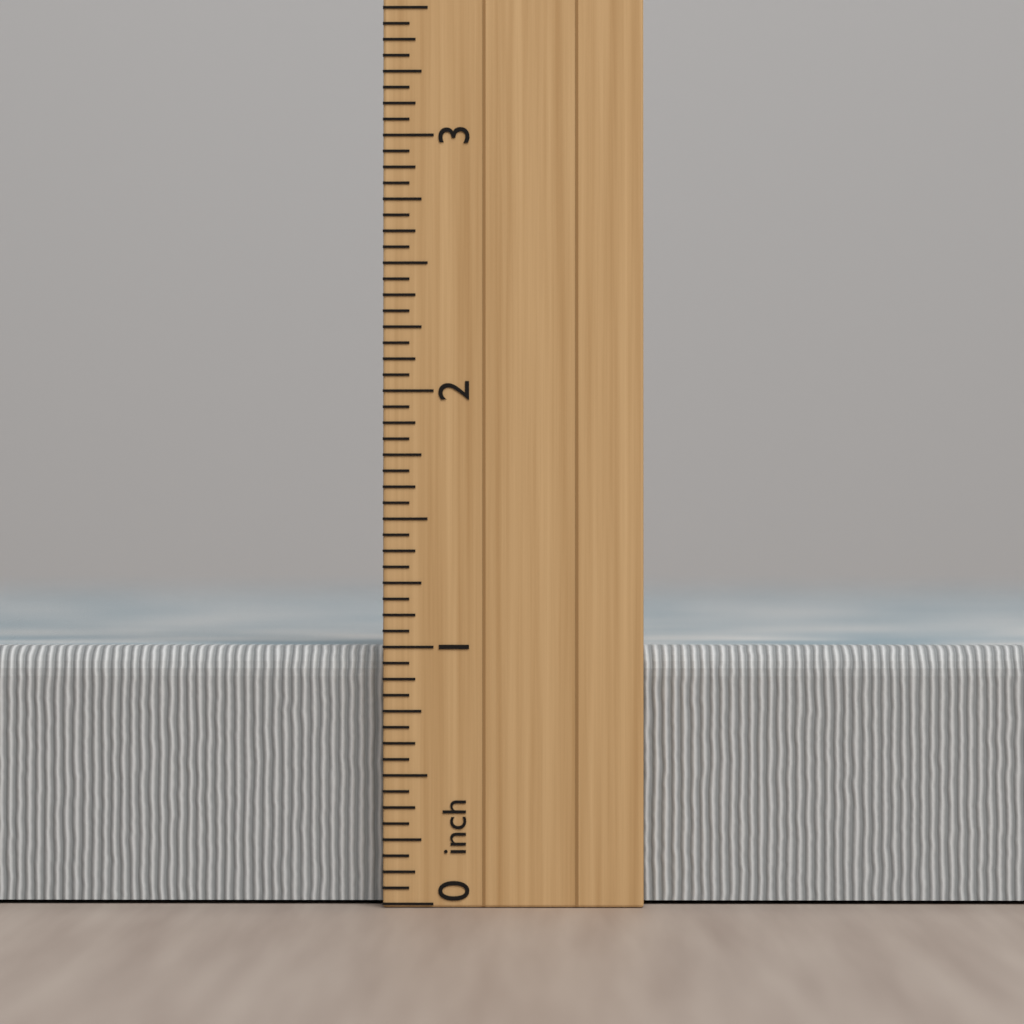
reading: 1.0000 inch
